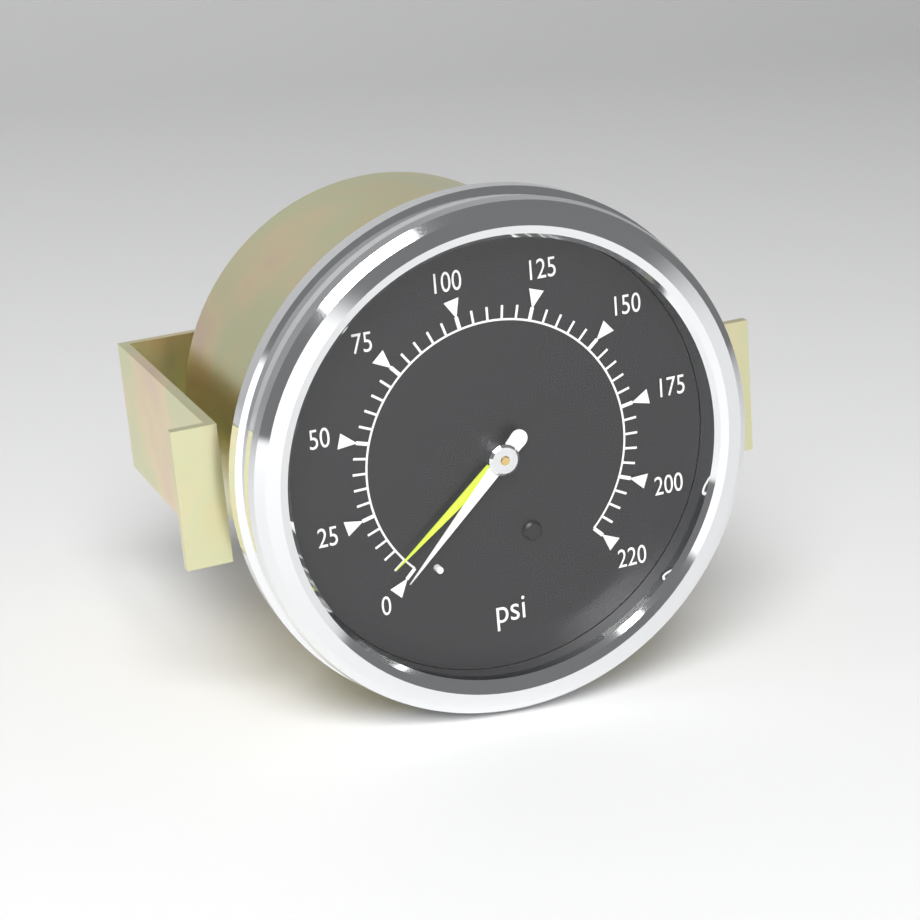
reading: 0 psi
